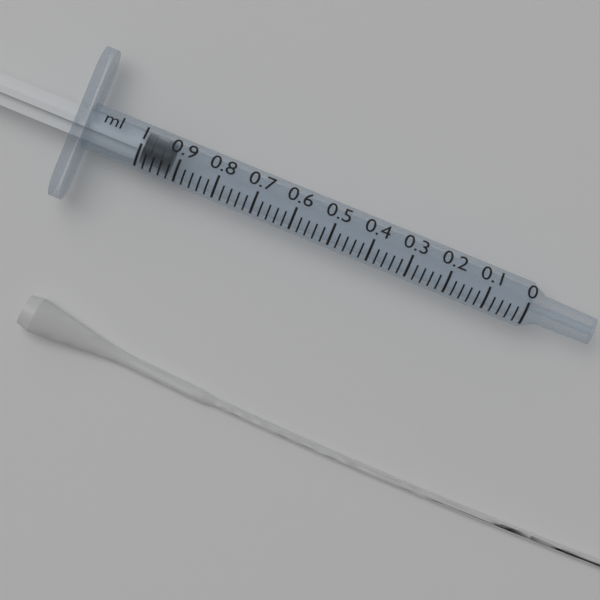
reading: 0.92 ml
